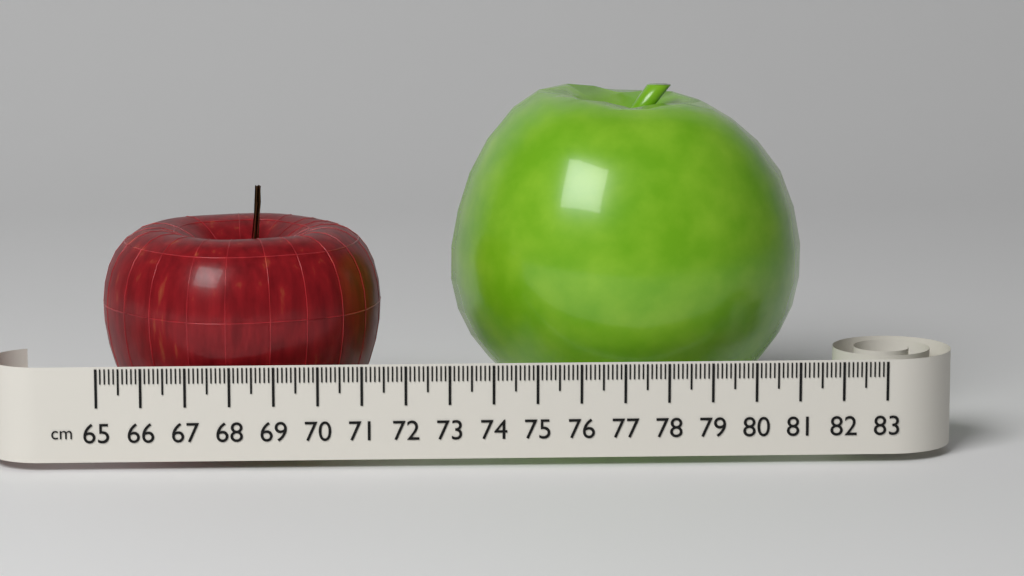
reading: 71.5 cm
